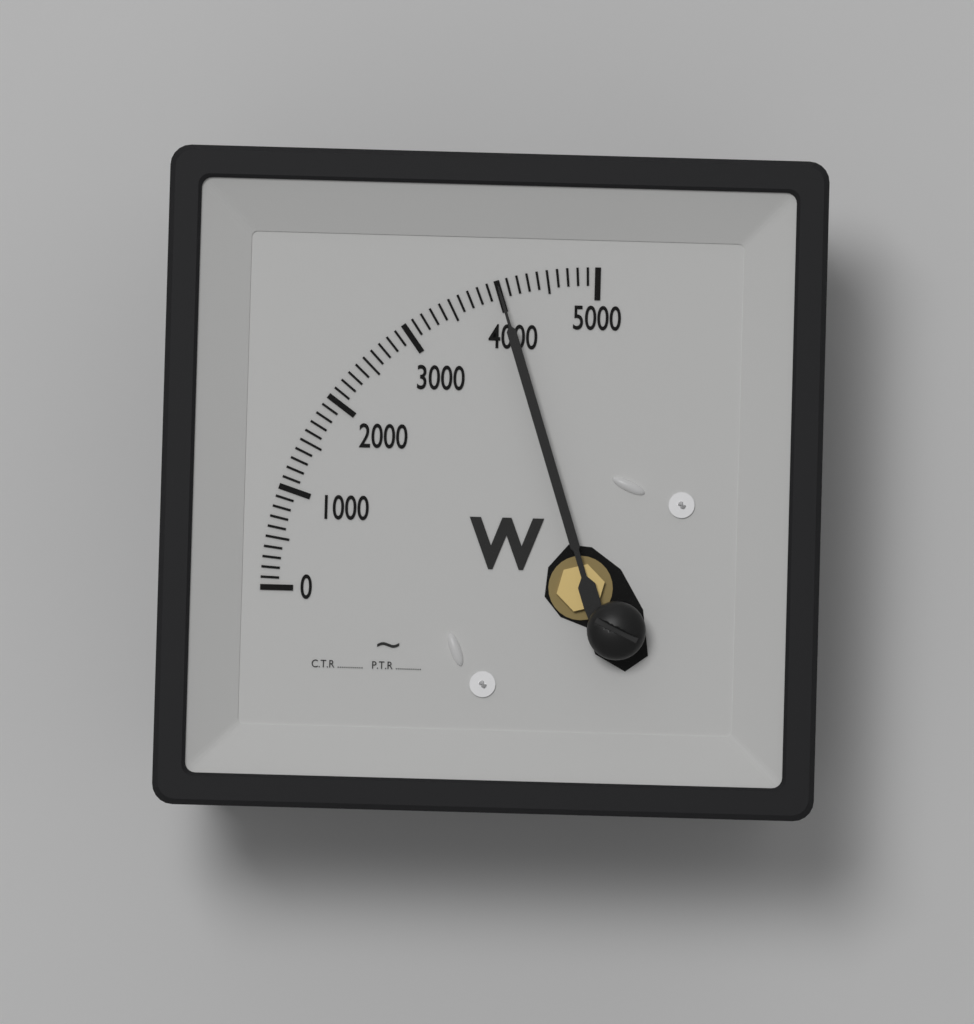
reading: 4000 W
